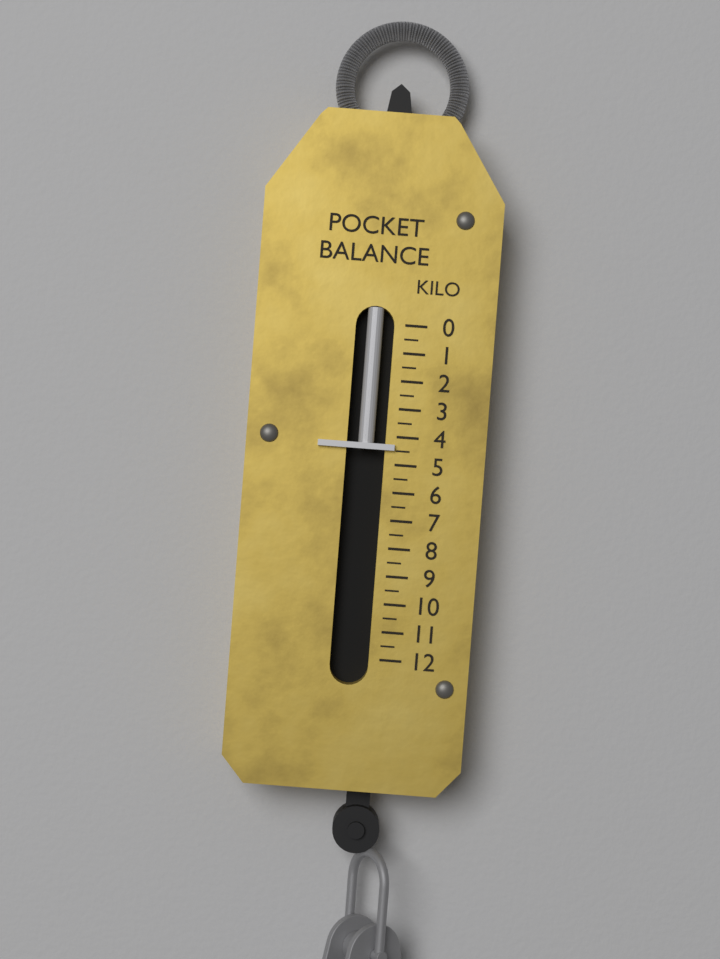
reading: 4.5 kg
